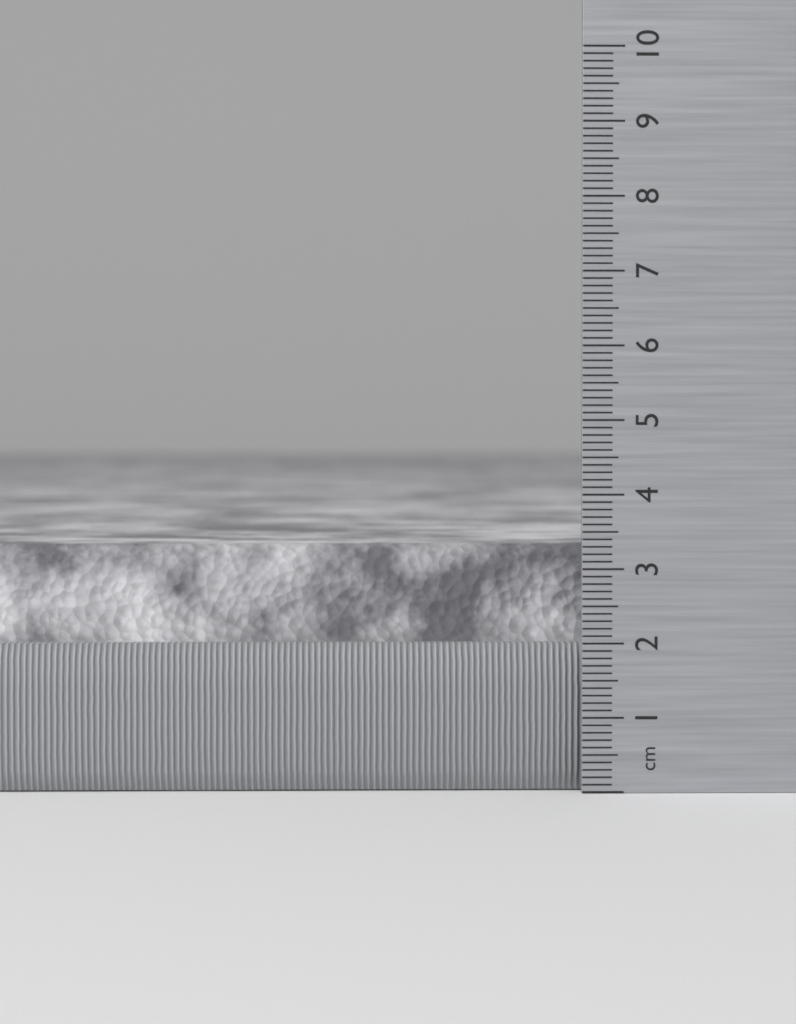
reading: 3.3 cm
